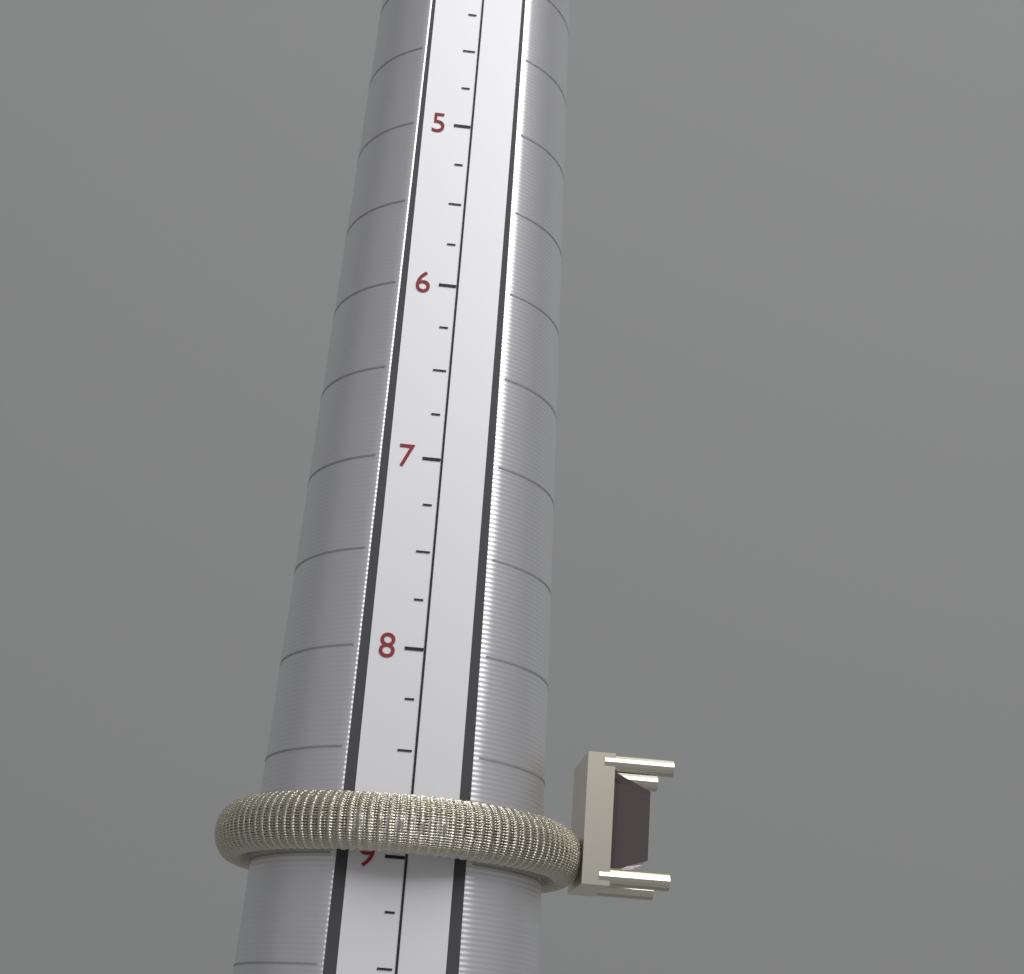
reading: 9.00 (no unit)
